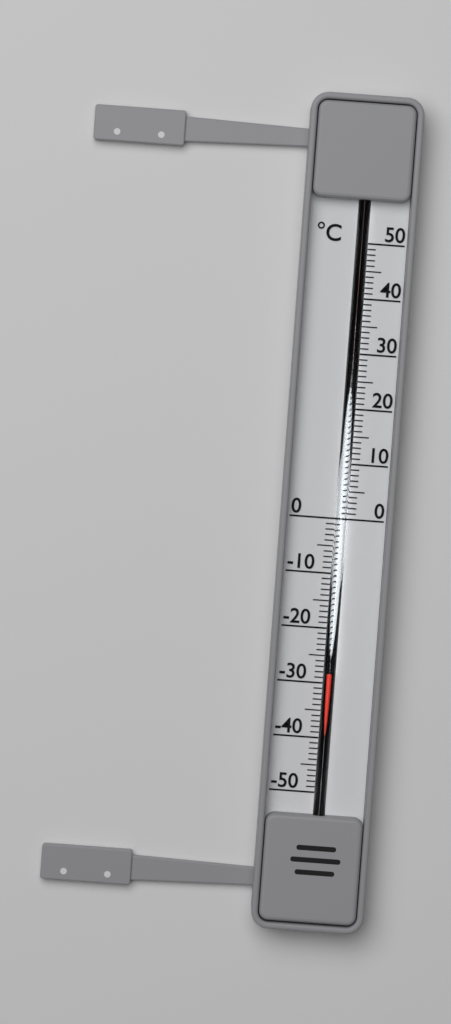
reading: -28 °C
